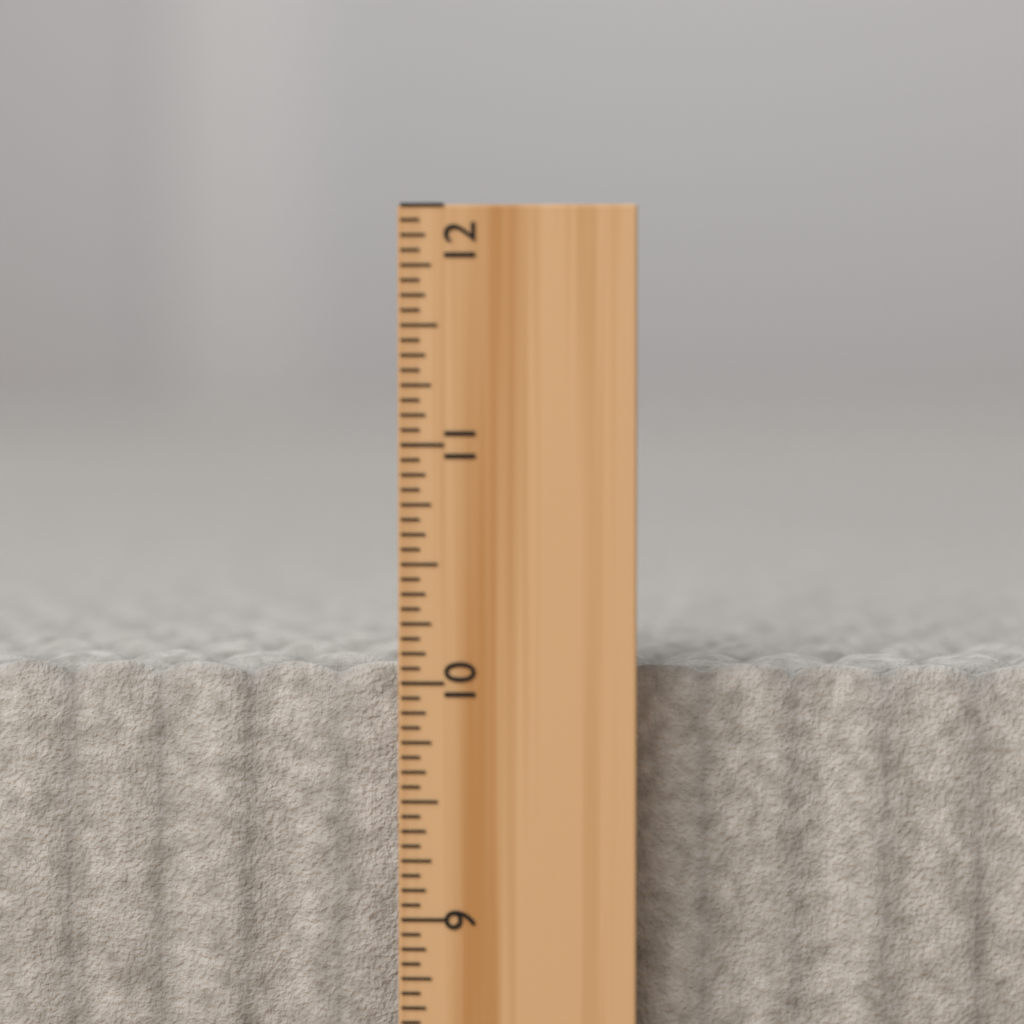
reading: 10.0625 inch
